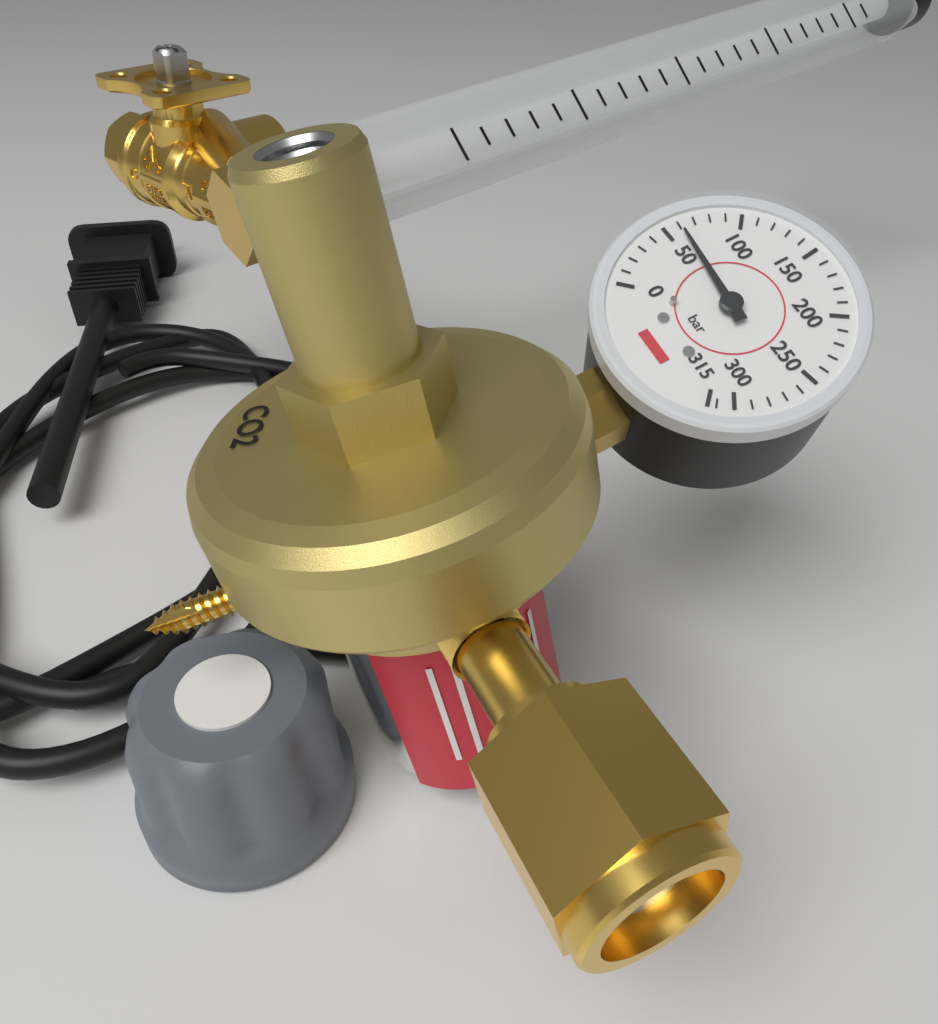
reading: 60 bar
